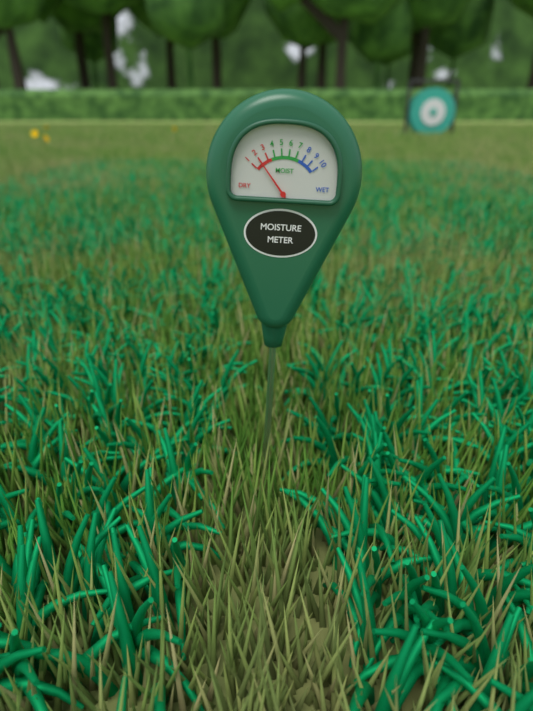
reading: 2 (no unit)
